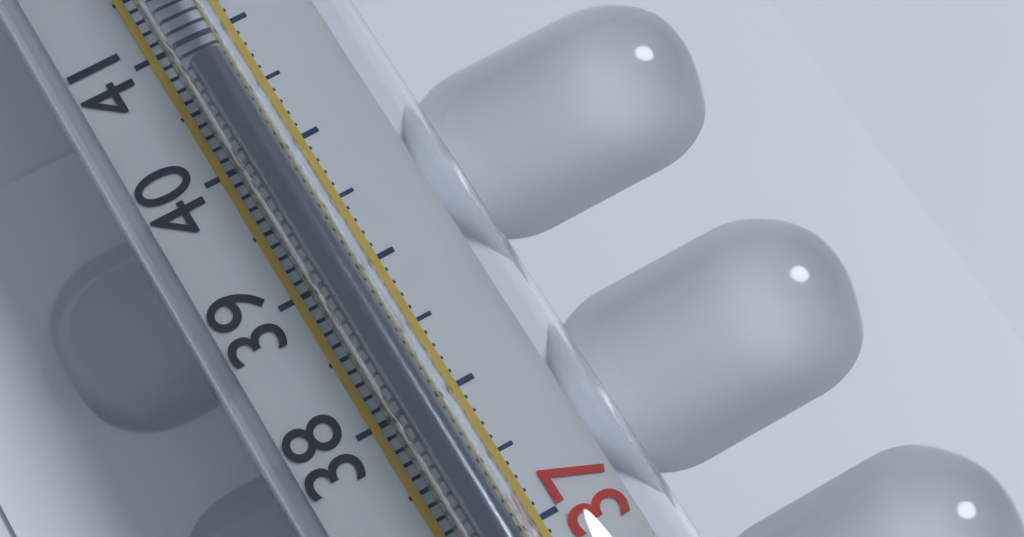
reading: 40.7 °C
